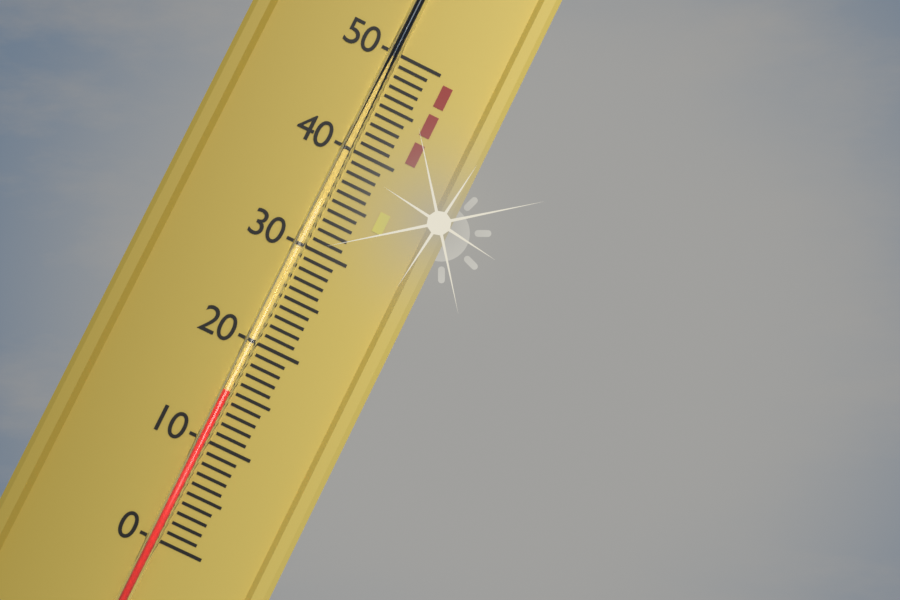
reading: 15 (no unit)
